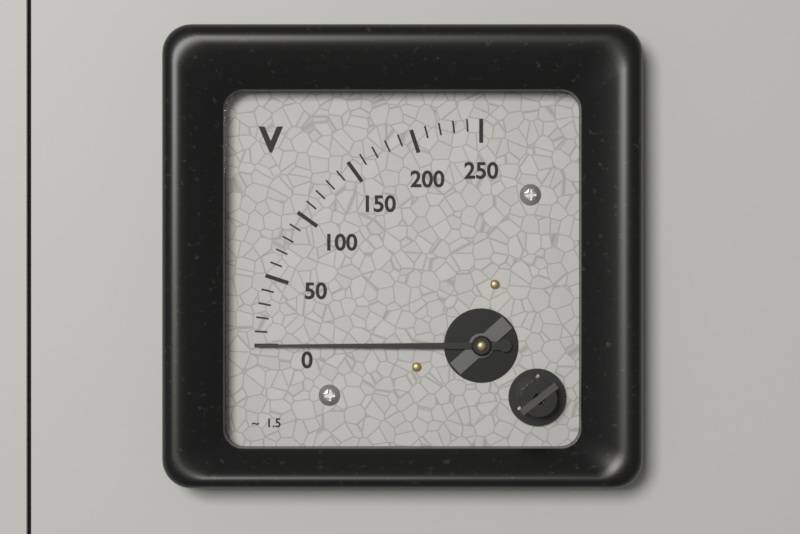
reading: 0 V
